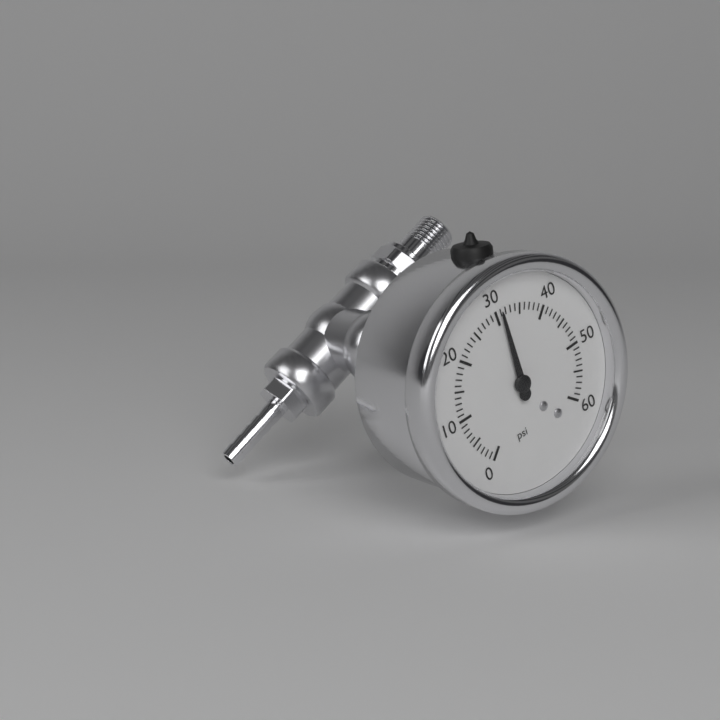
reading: 31 psi
